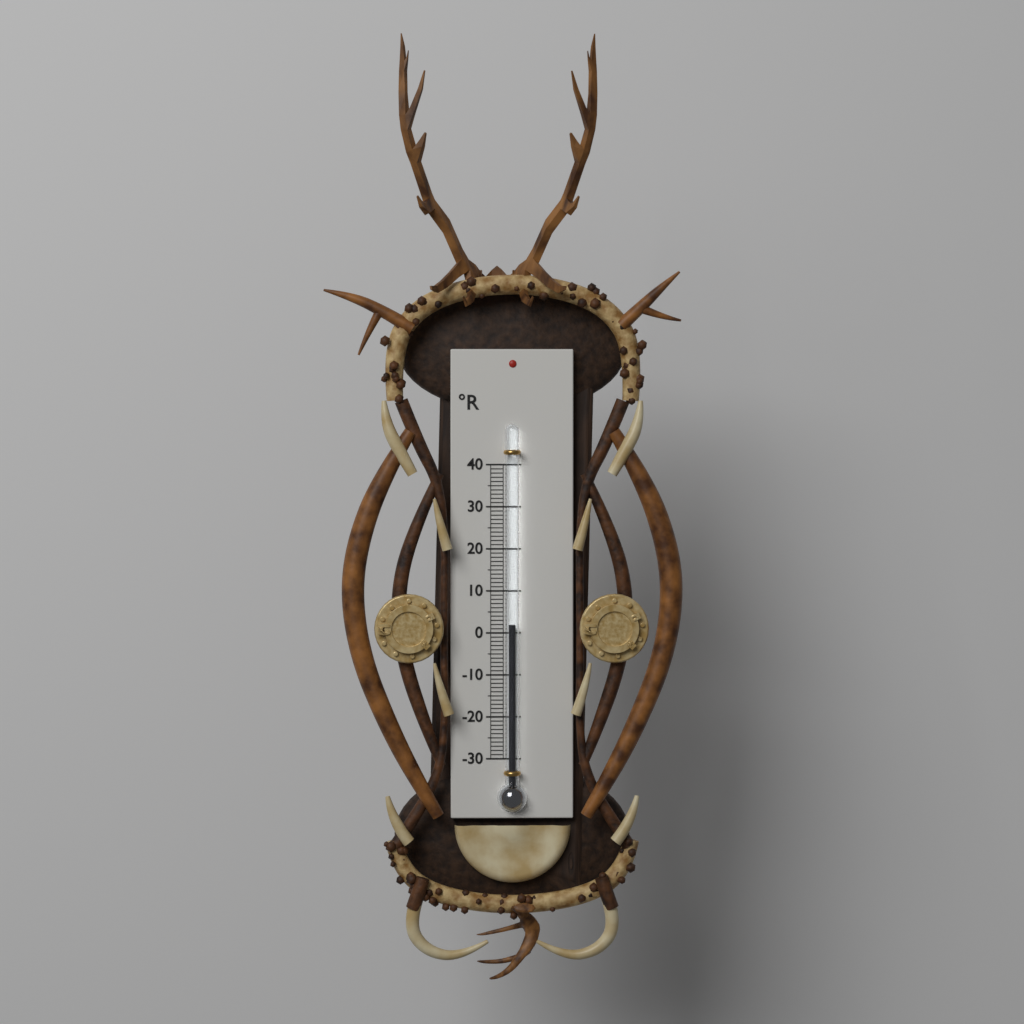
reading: 2 °R
